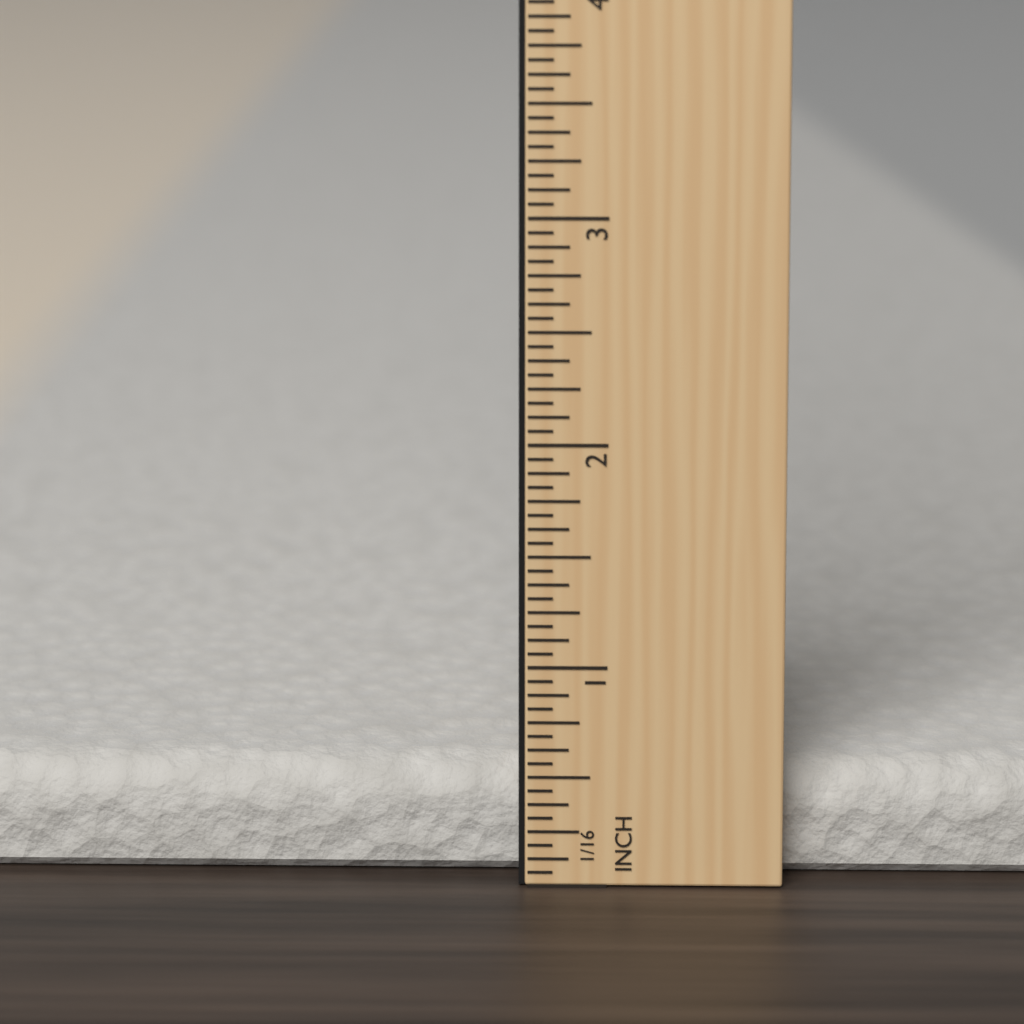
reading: 0.5000 in
